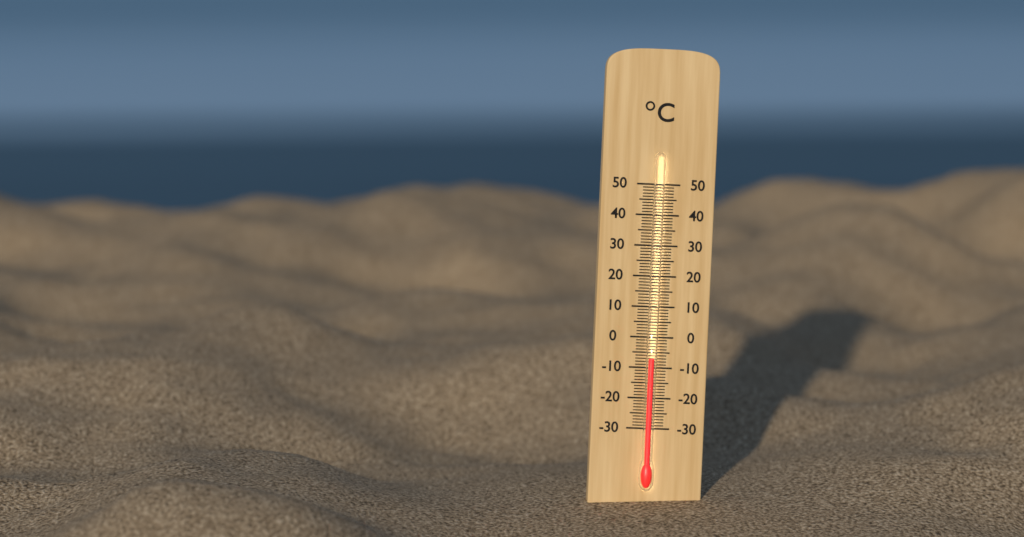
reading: -7 °C
